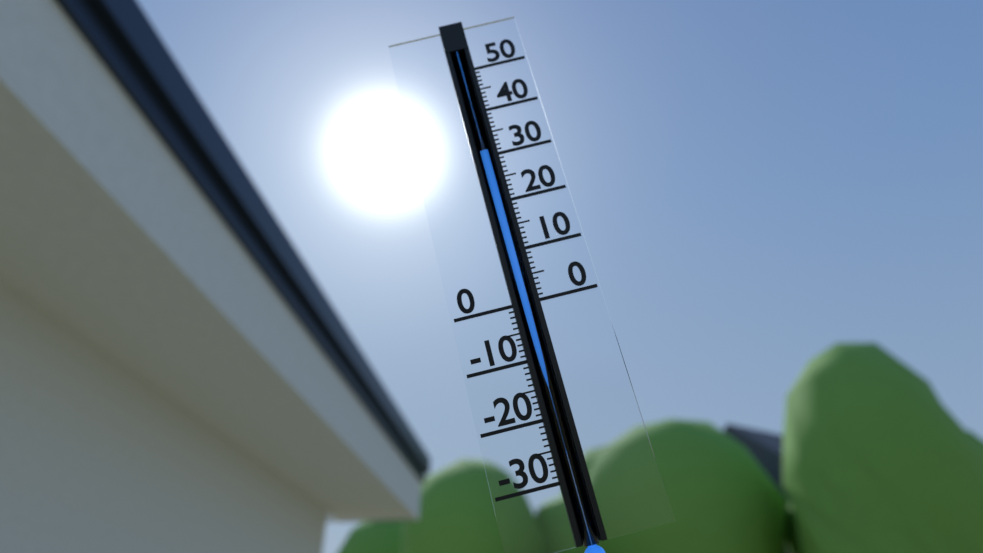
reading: 31 (no unit)
